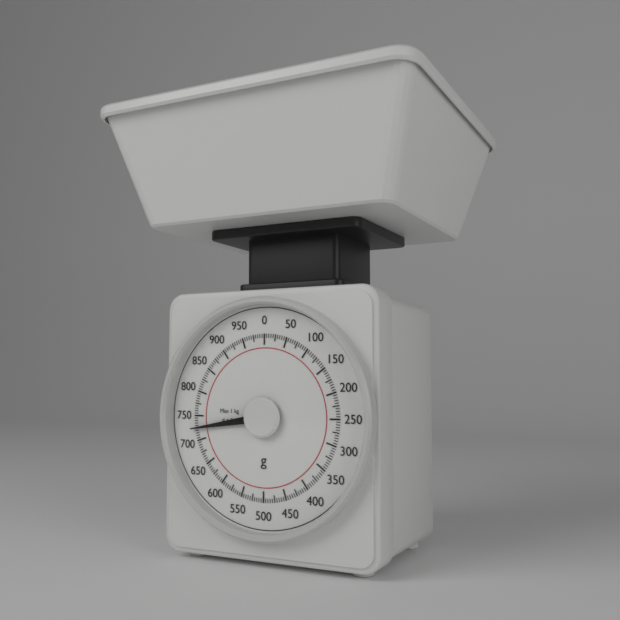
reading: 725 g
